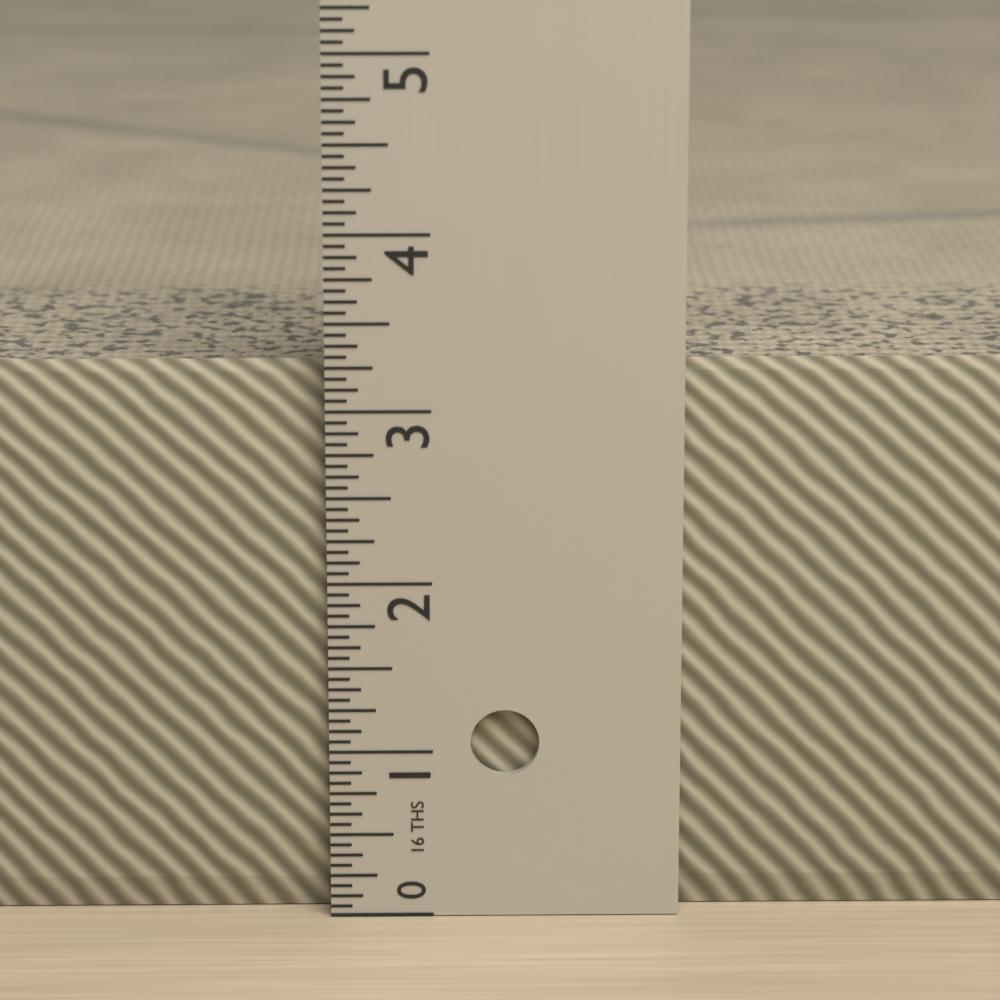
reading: 3.2500 in
